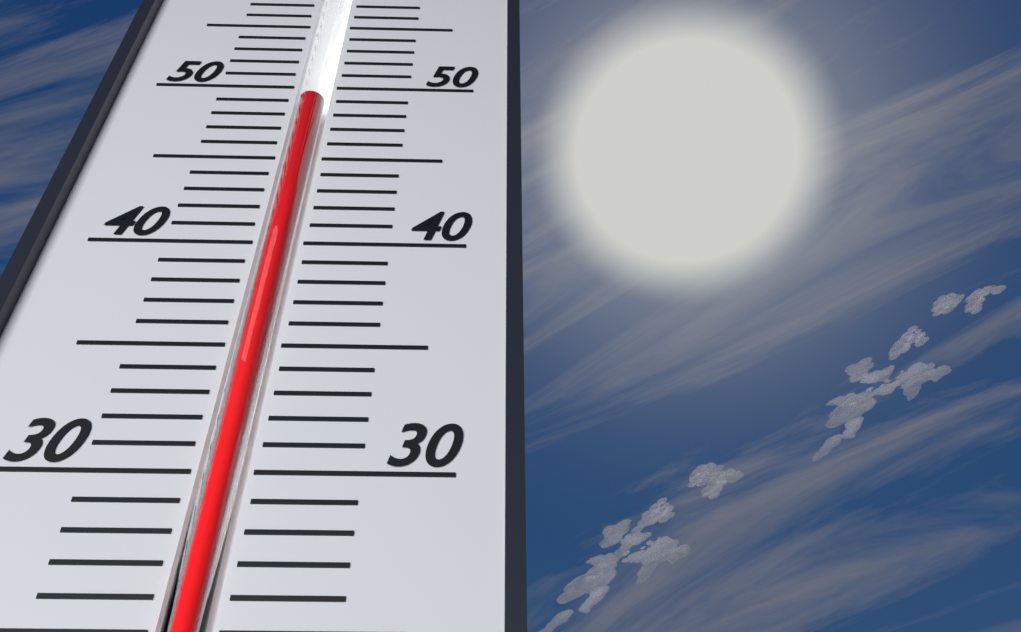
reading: 49 (no unit)
